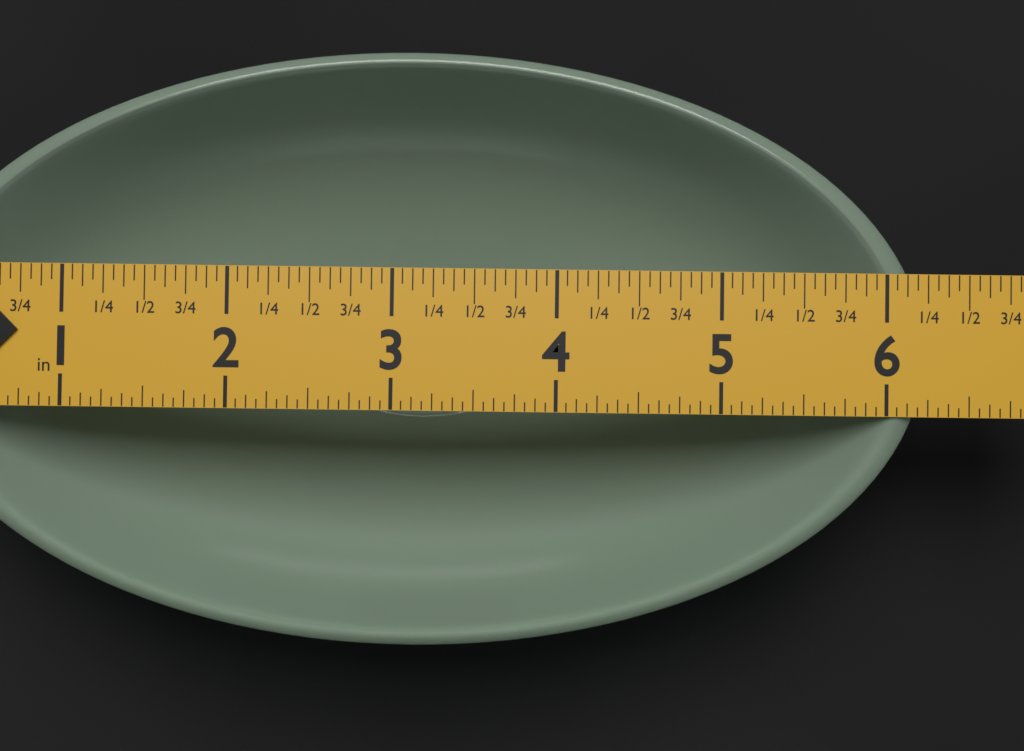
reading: 6.2500 in
